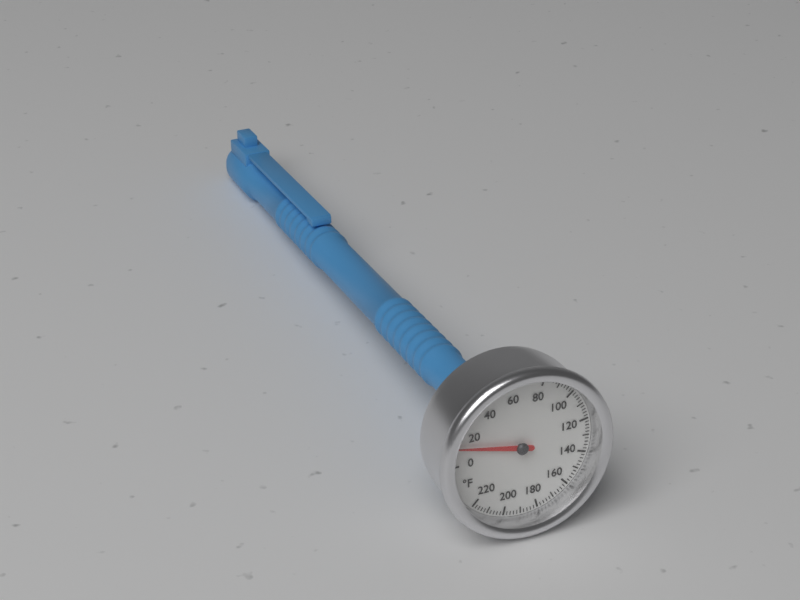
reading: 12 °F
